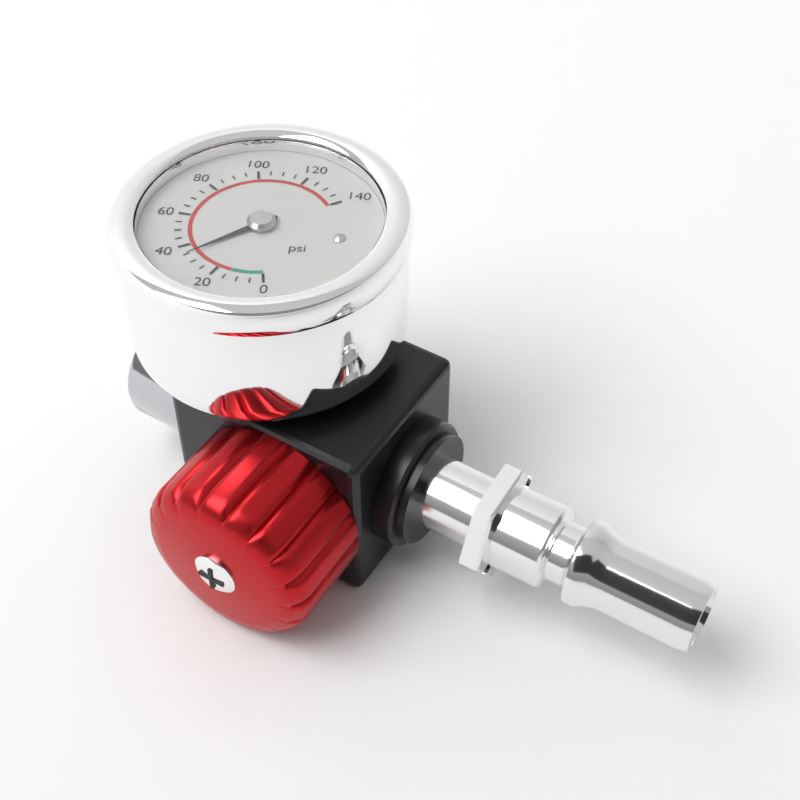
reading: 35 psi
